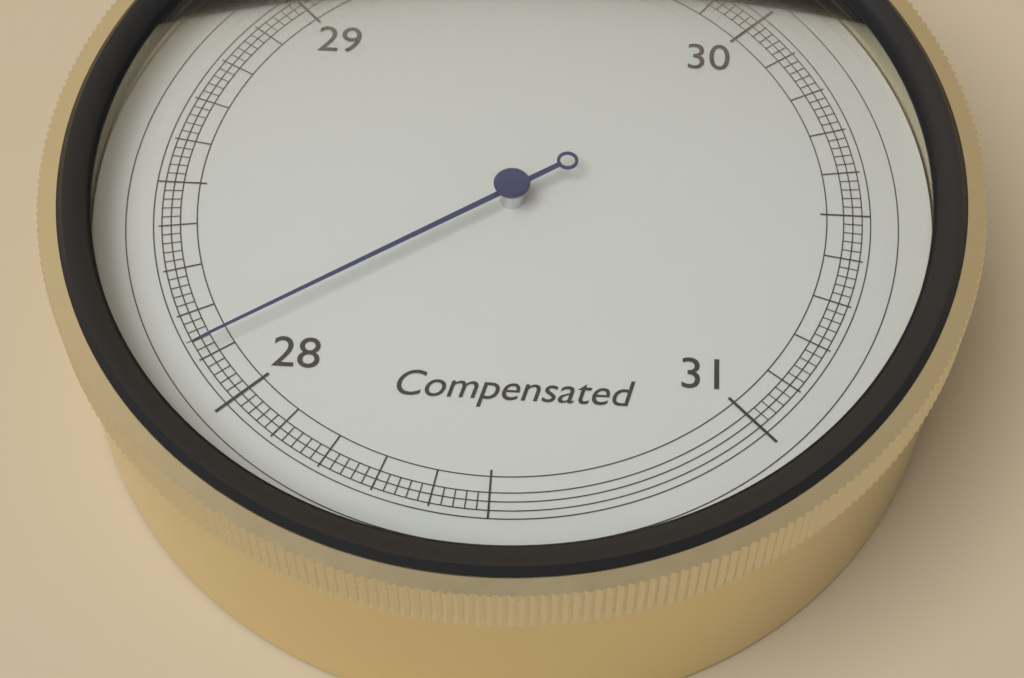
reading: 28.12 inHg
